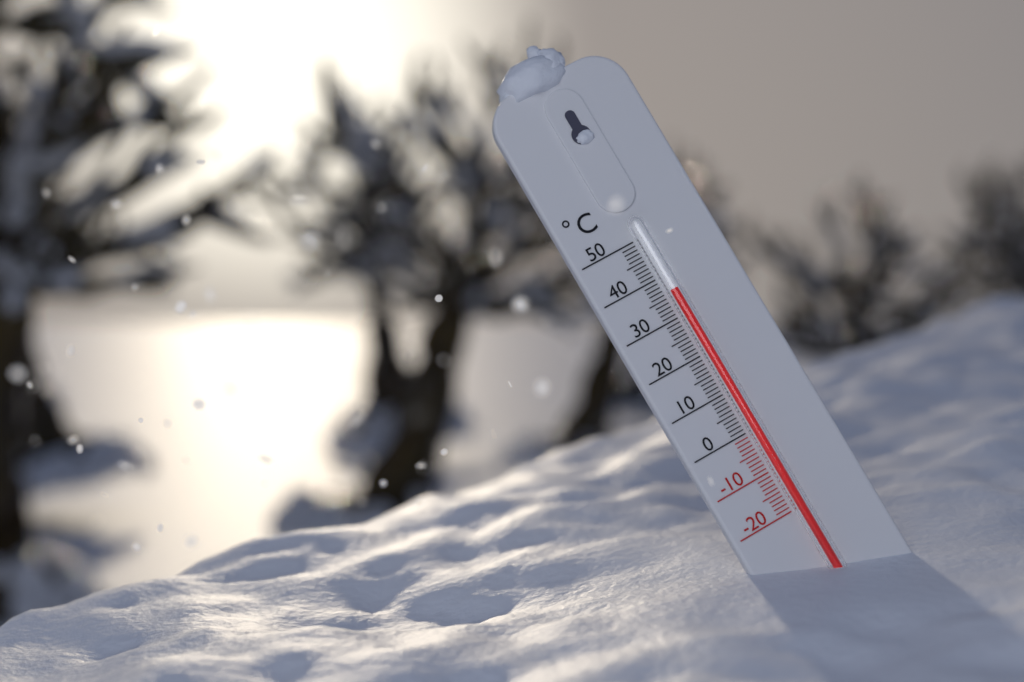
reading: 36 °C
